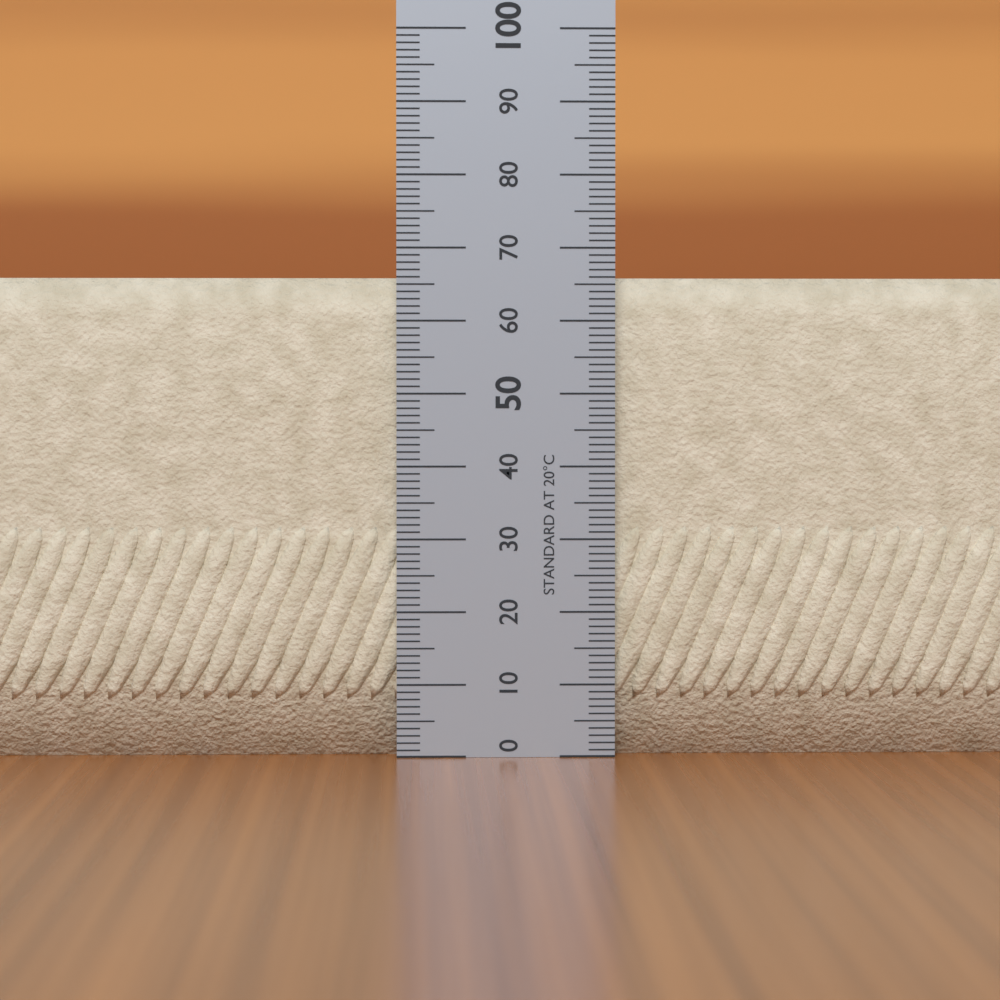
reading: 66 (no unit)
